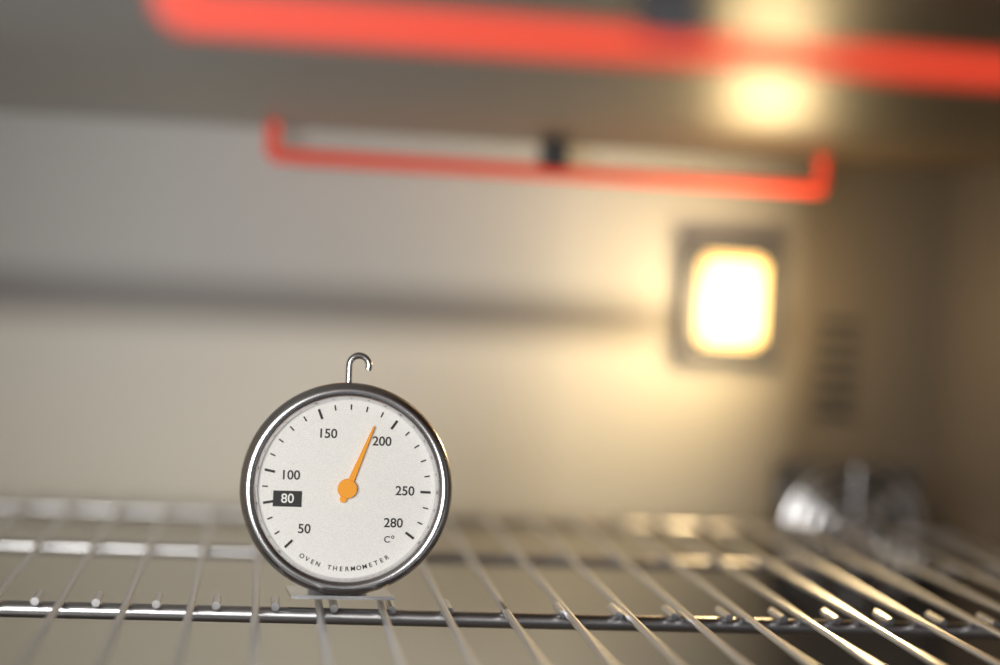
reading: 188 °C
